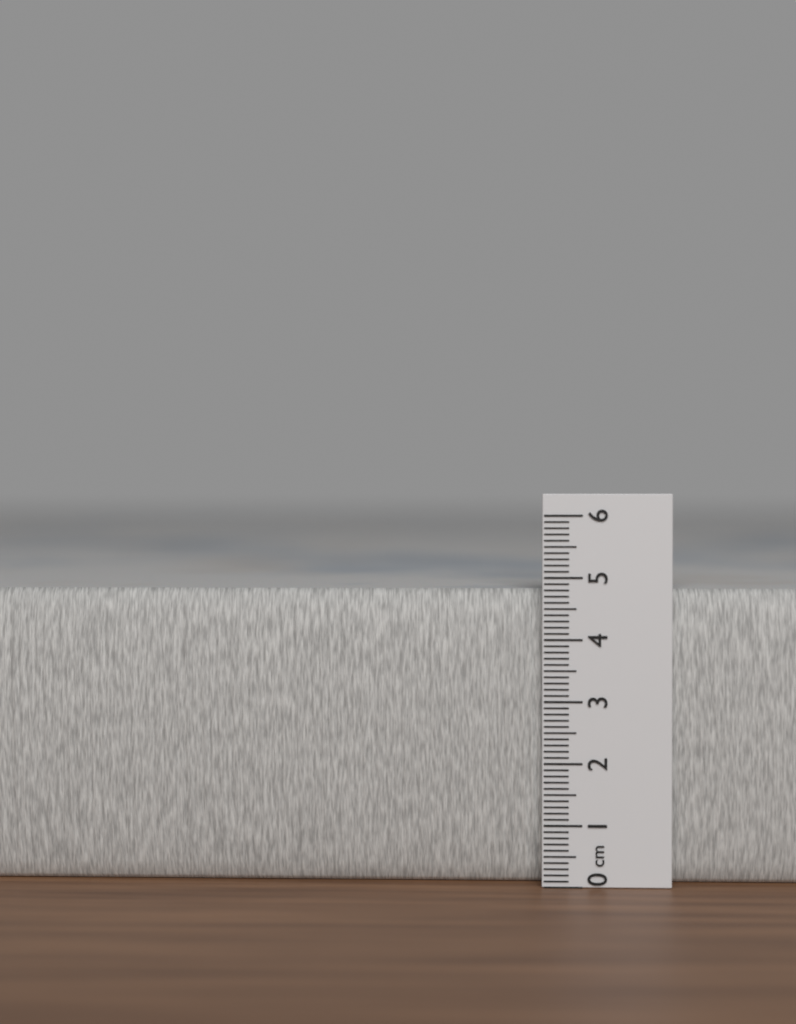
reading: 4.8 cm
